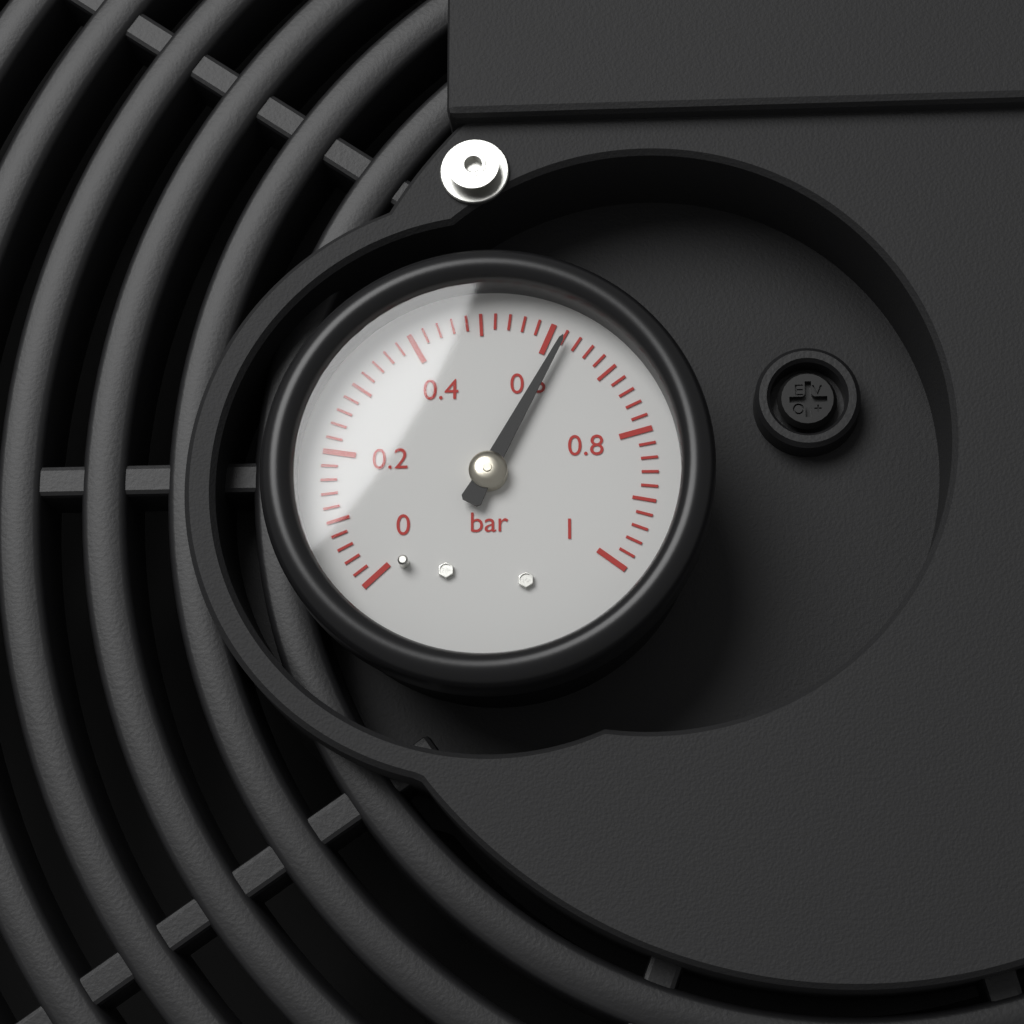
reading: 0.62 bar
